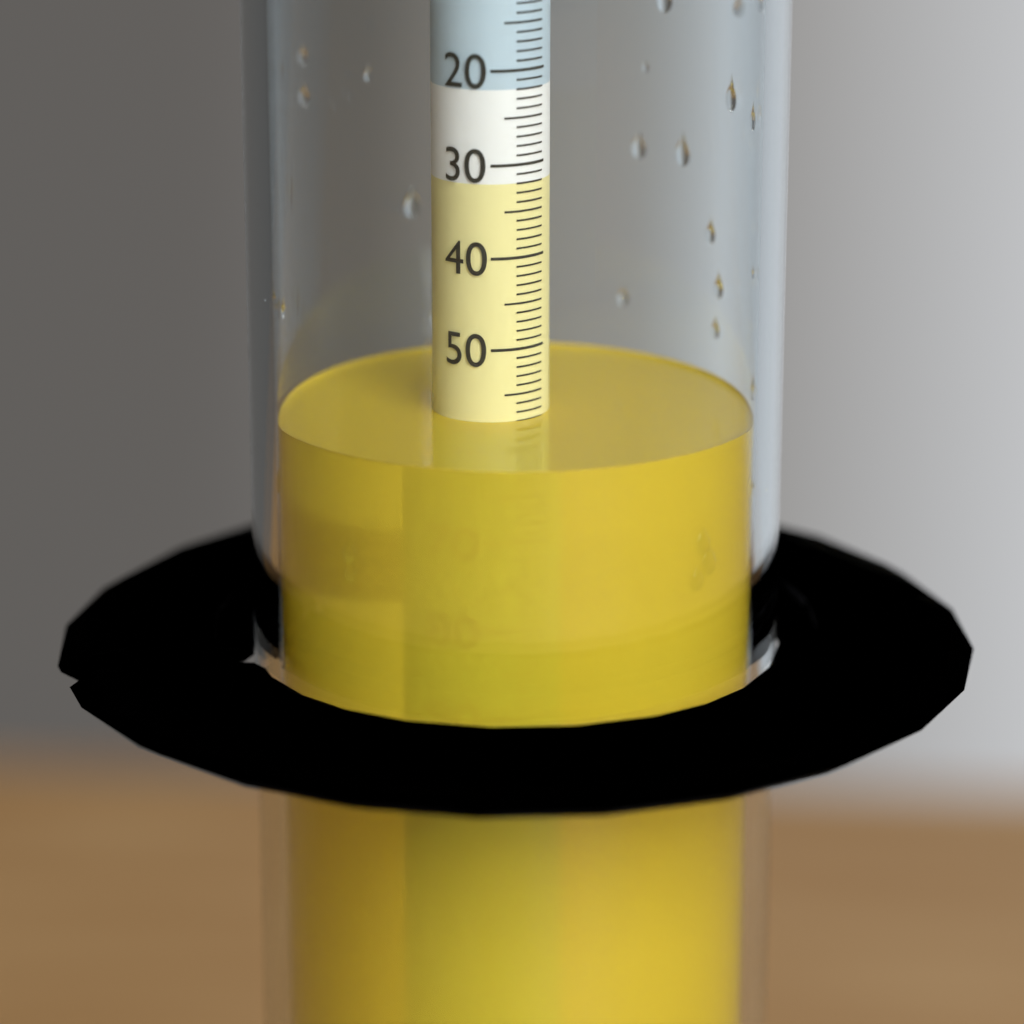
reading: 58 (no unit)
